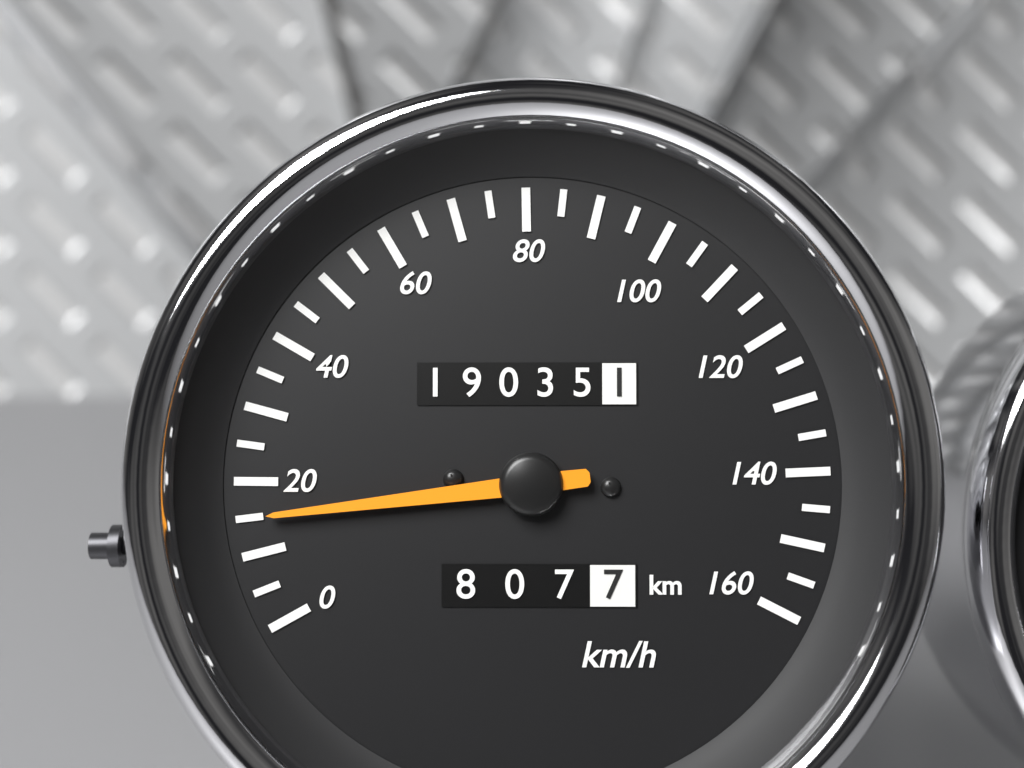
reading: 15 km/h
